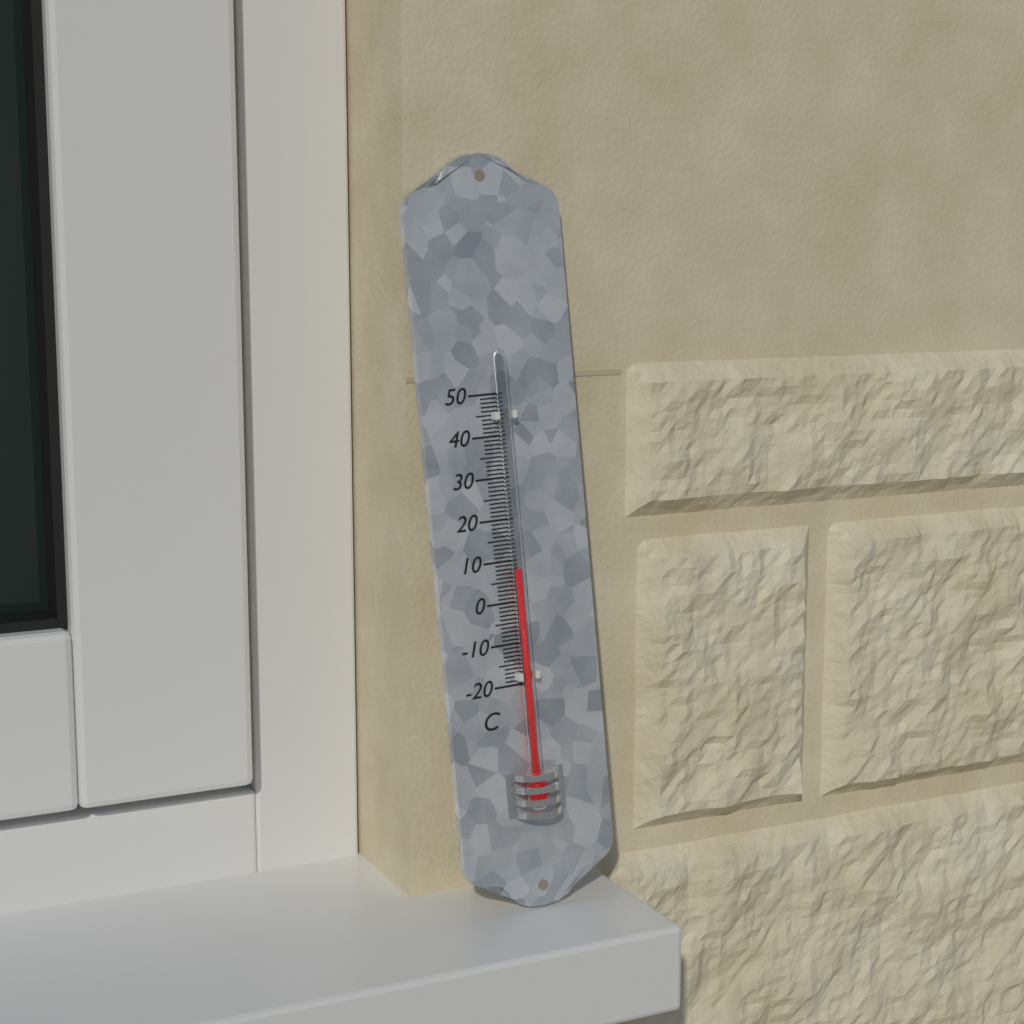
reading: 8 °C
